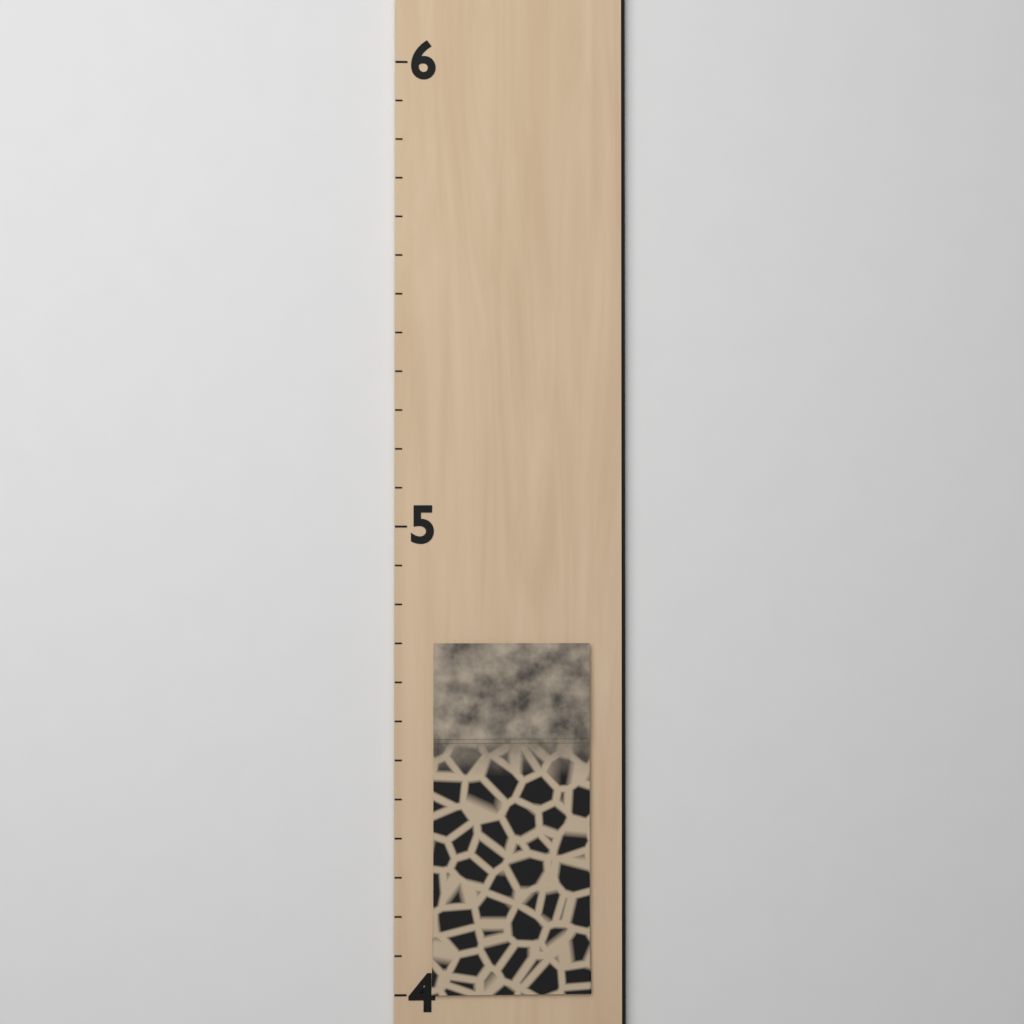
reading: 4.750000 (no unit)
